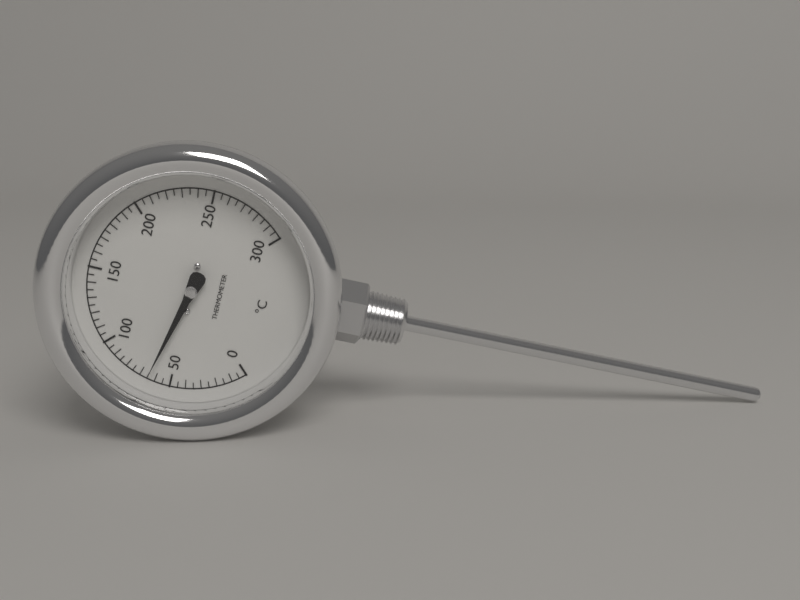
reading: 65 °C
